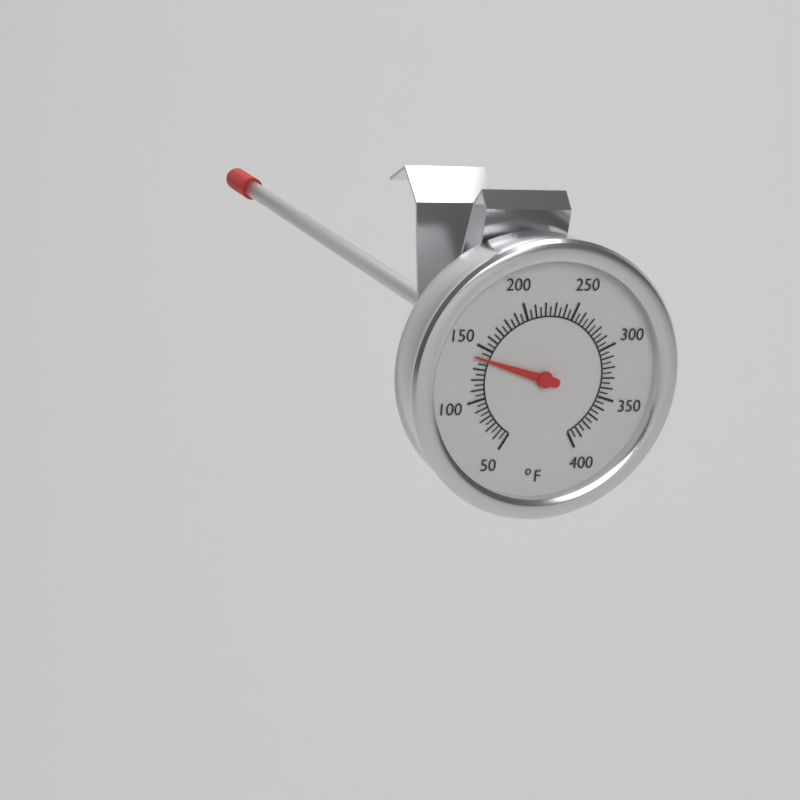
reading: 140 °F
